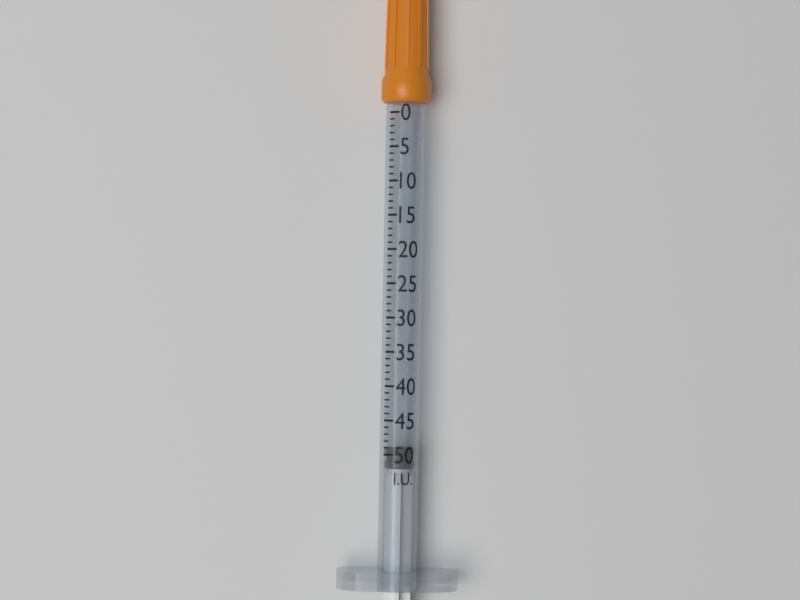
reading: 49 I.U.
